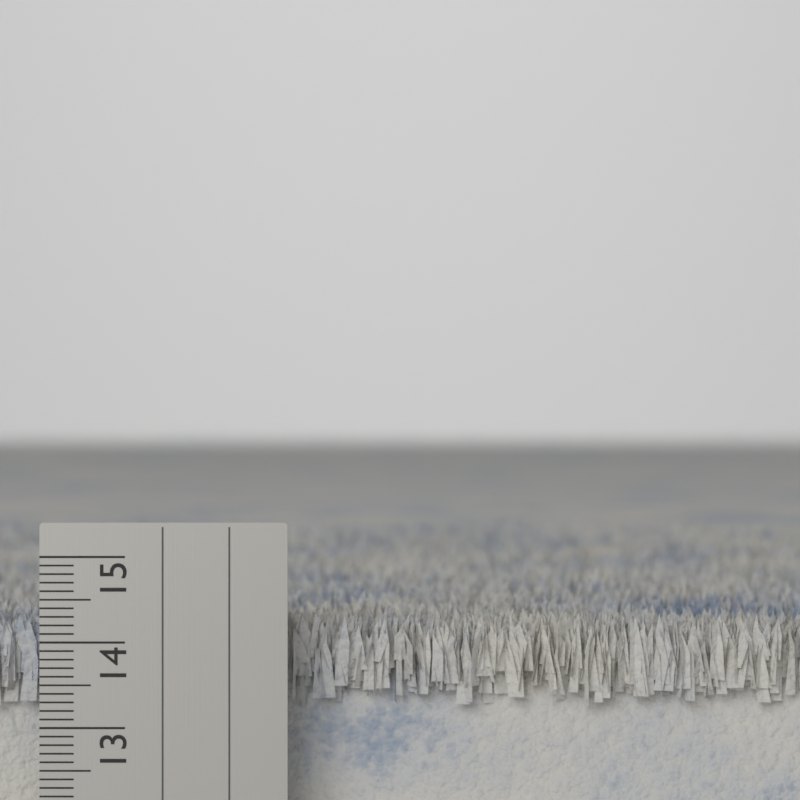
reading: 14.3 cm
